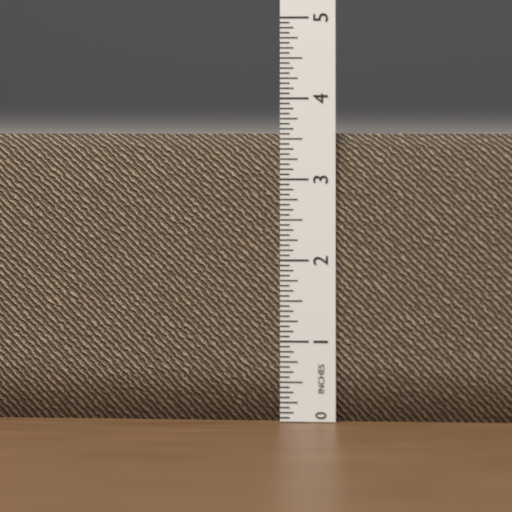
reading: 3.5625 in
